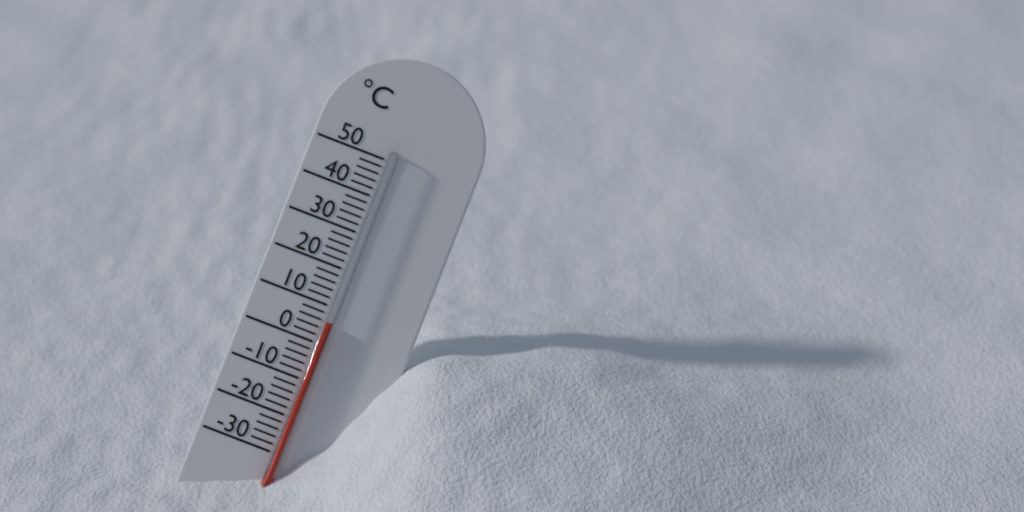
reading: 6 °C
